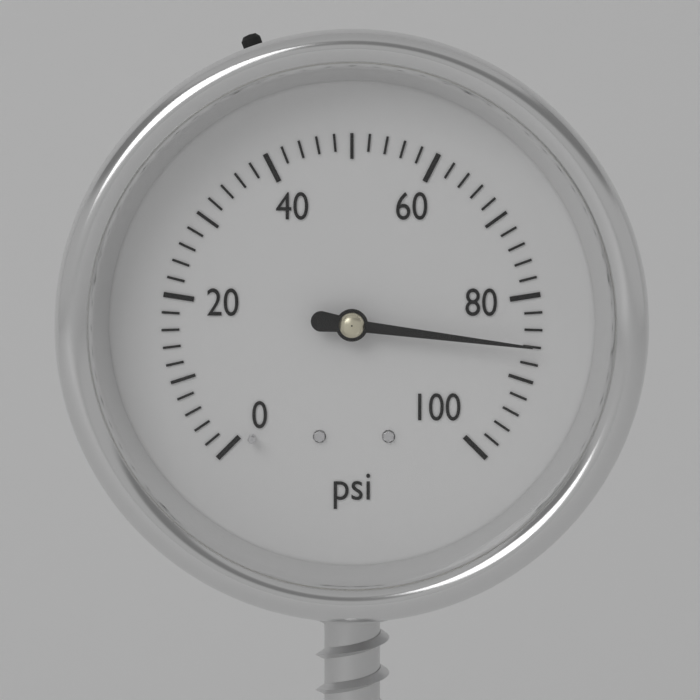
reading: 86 psi
